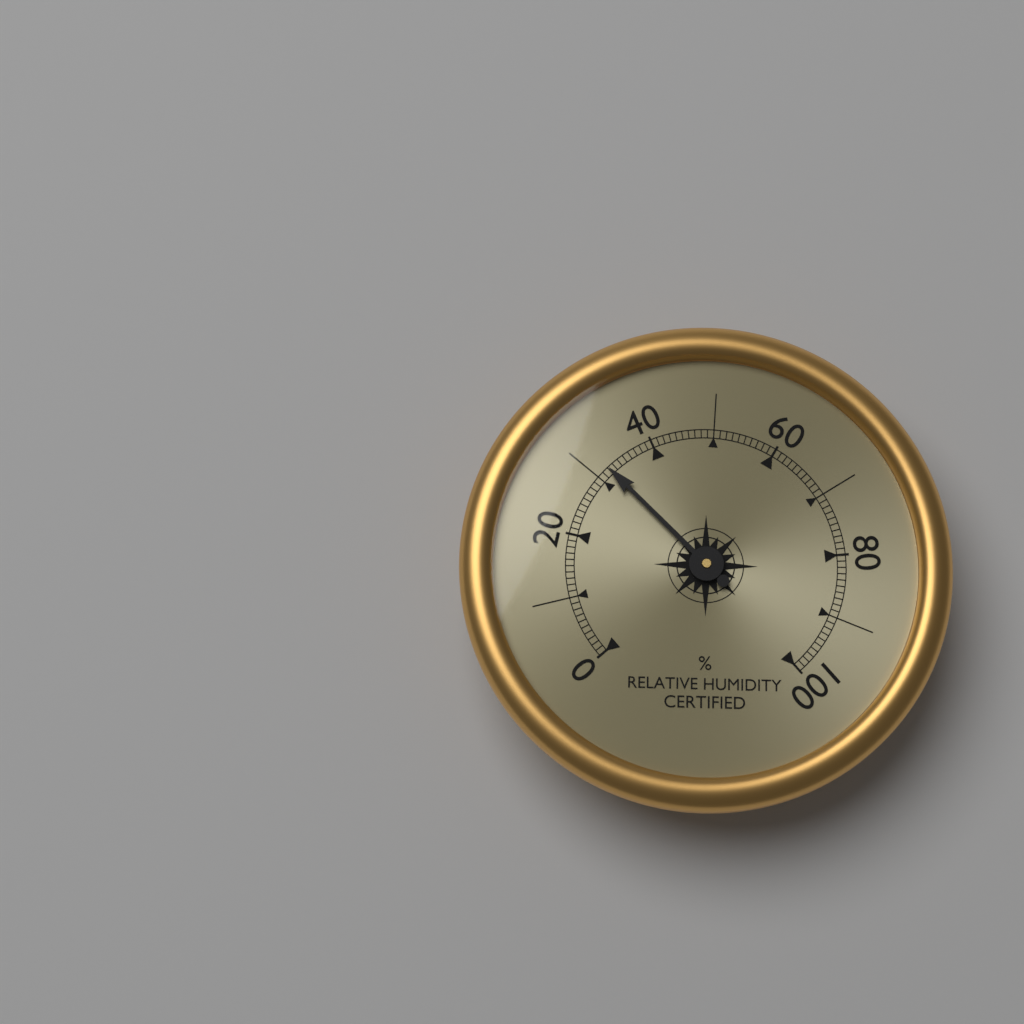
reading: 32 %
